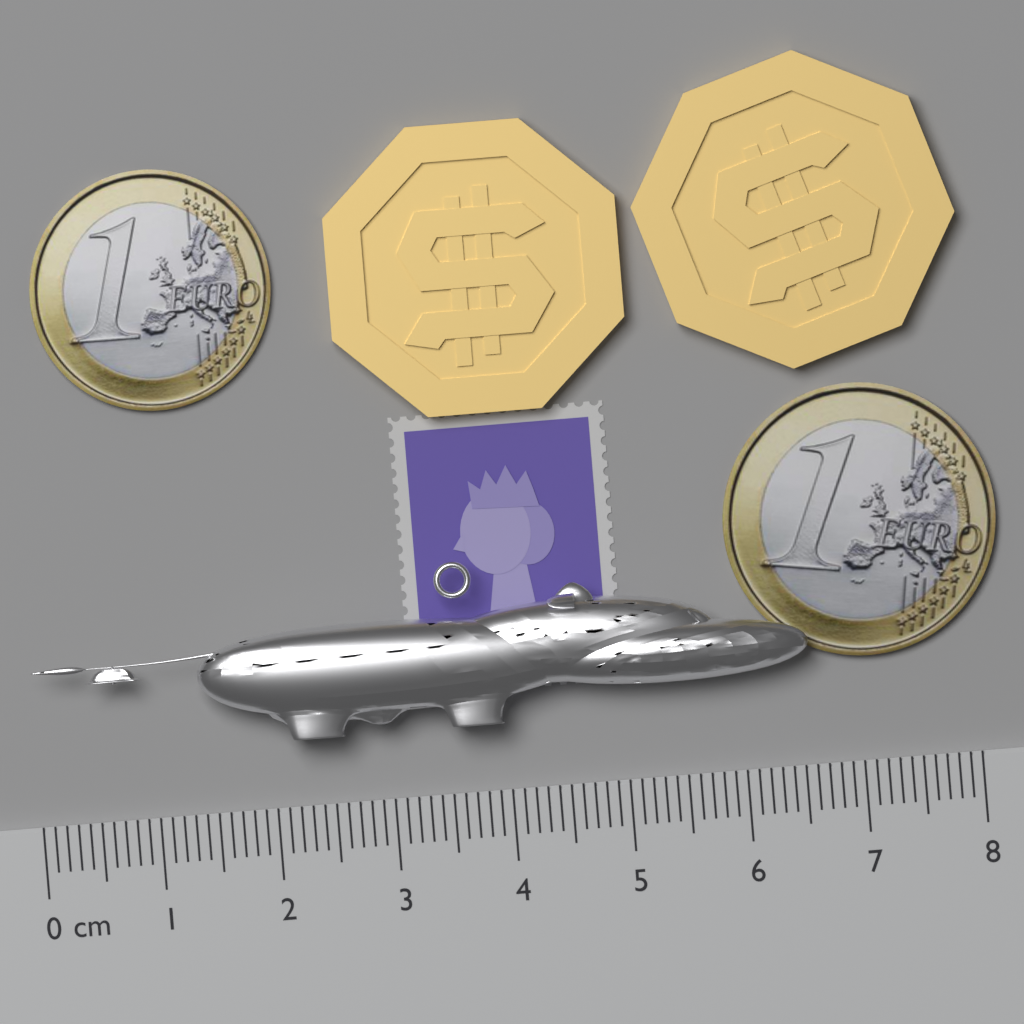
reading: 6.6 cm
